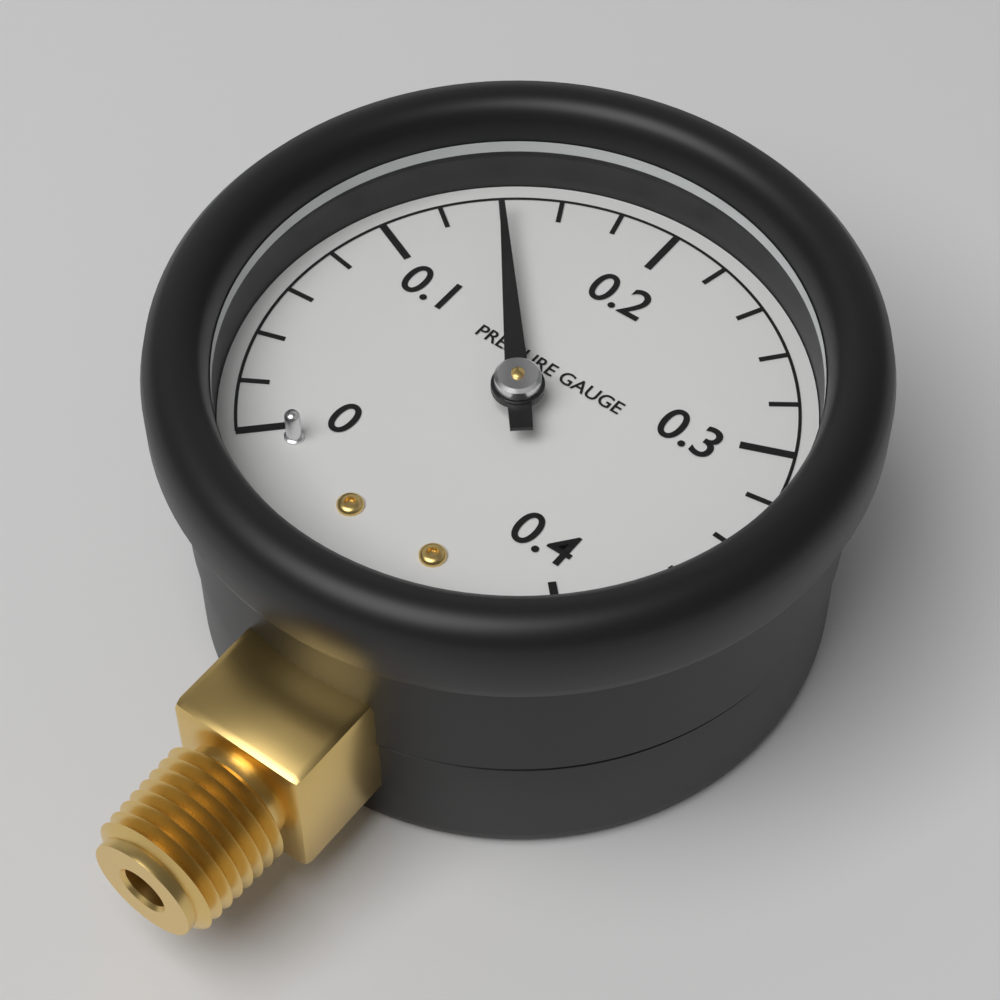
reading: 0.14 (no unit)
